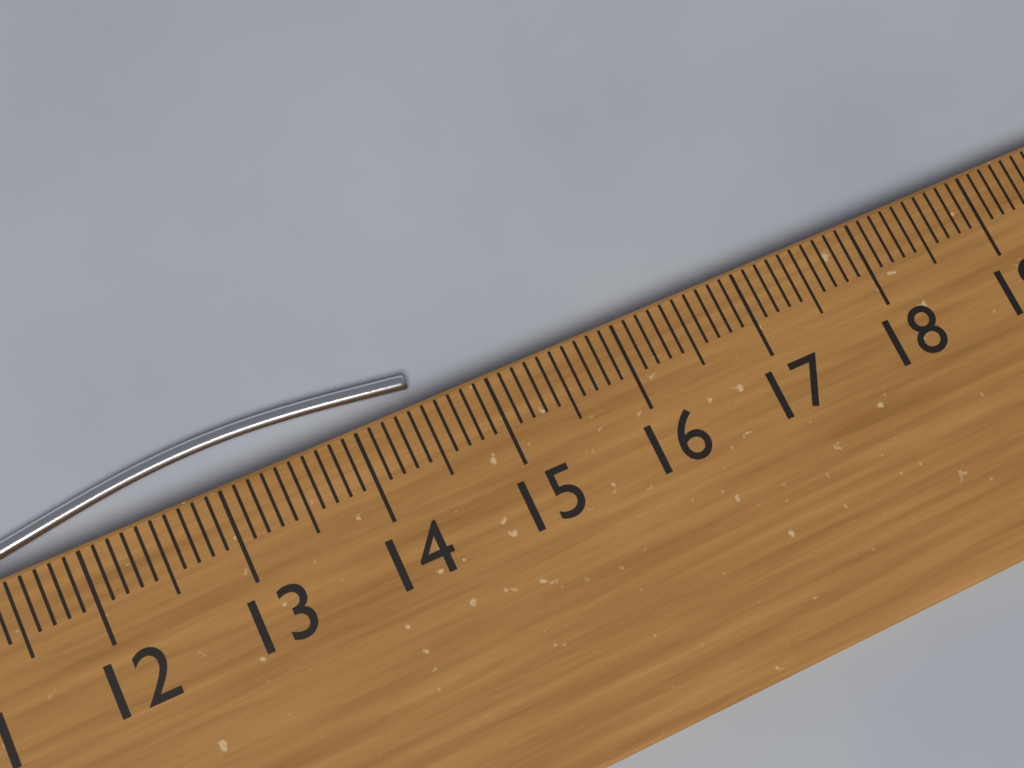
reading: 14.5 cm
